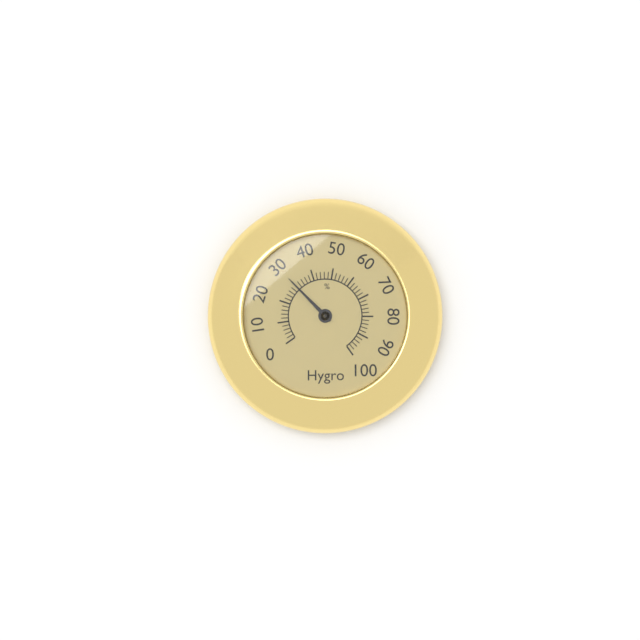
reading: 30 %
